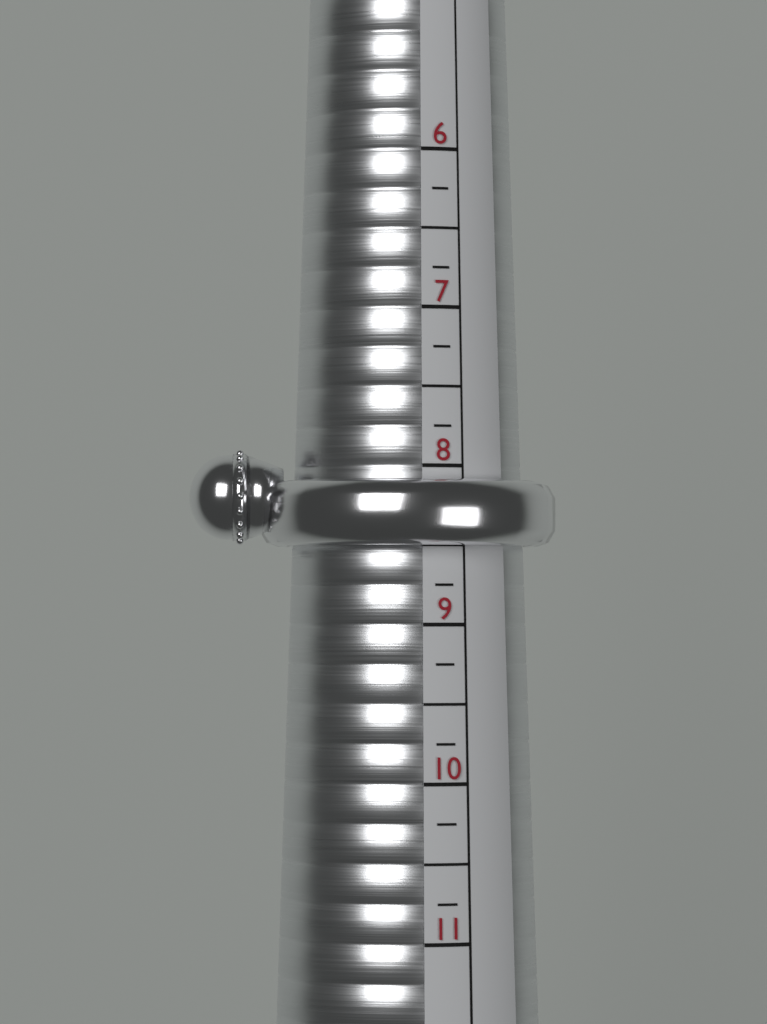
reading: 8.50 (no unit)
